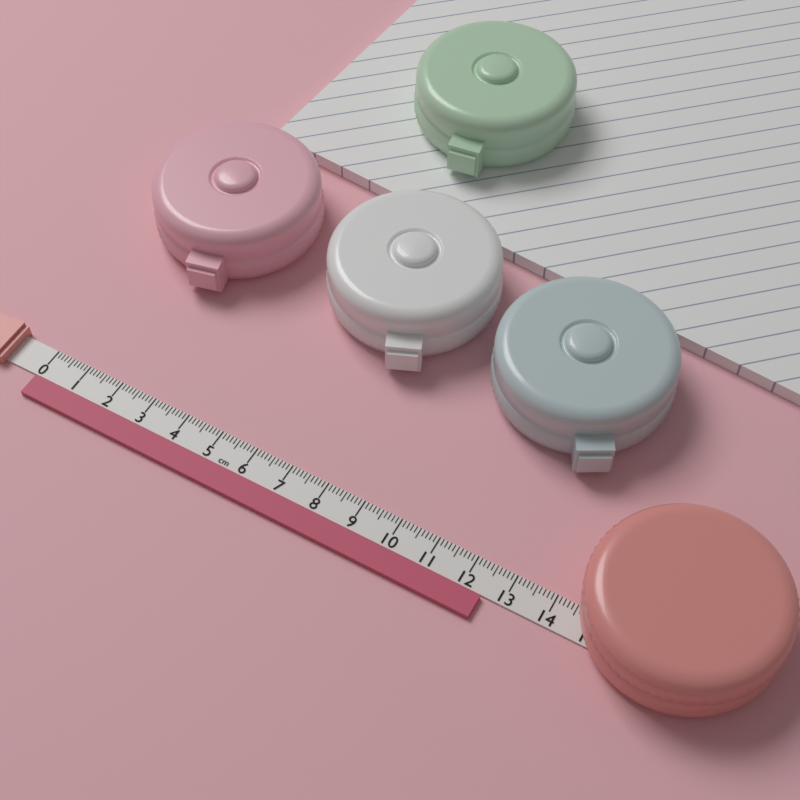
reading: 12.5 cm
